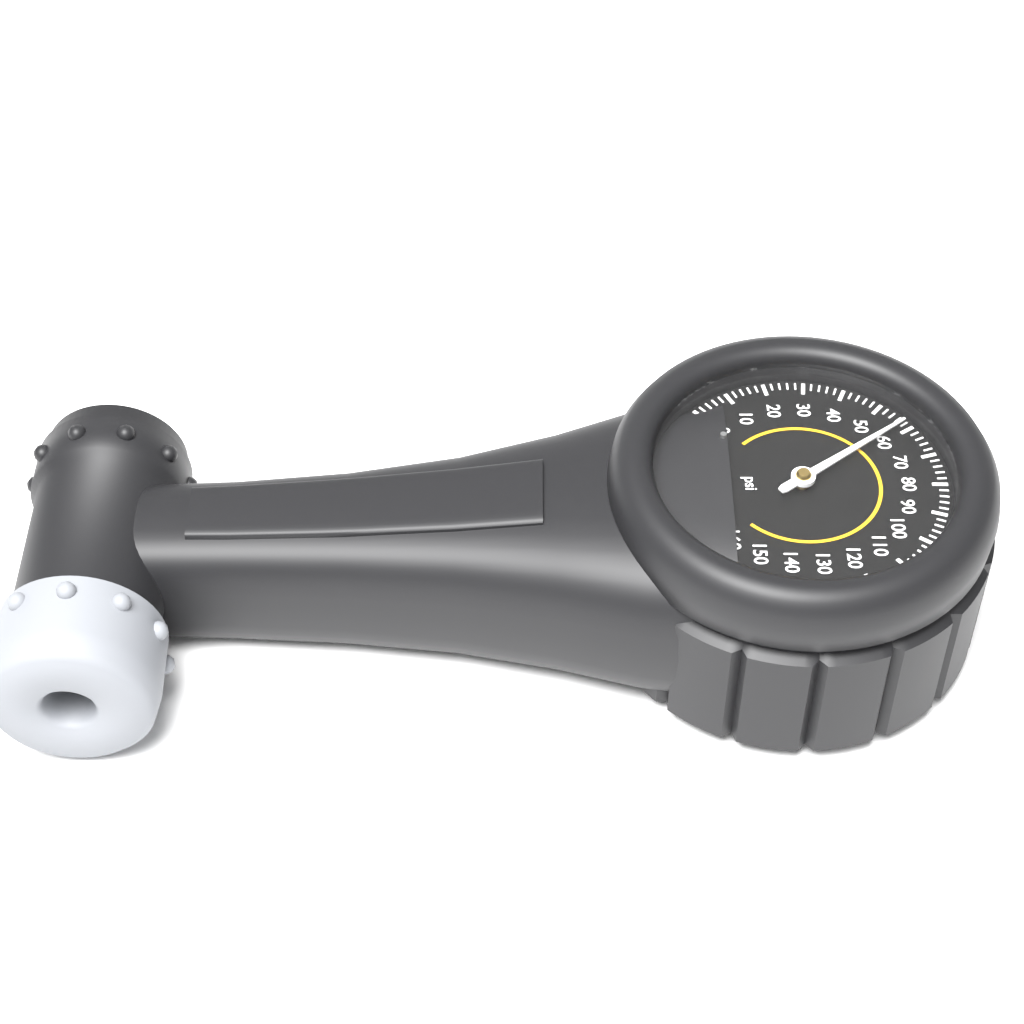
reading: 58 psi
